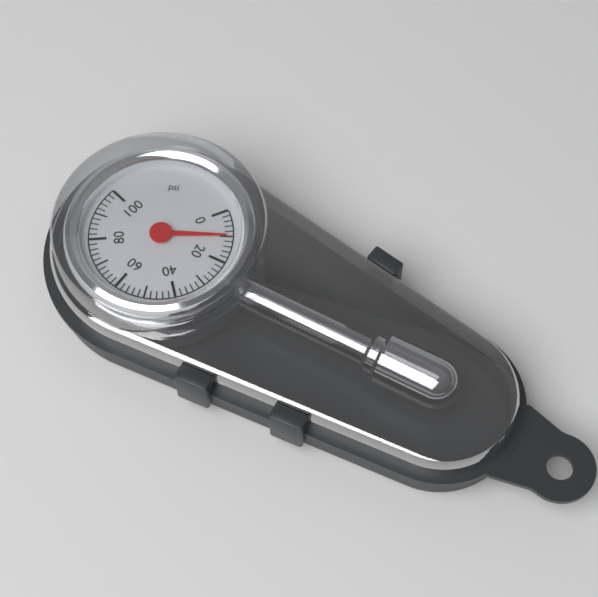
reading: 10 psi
